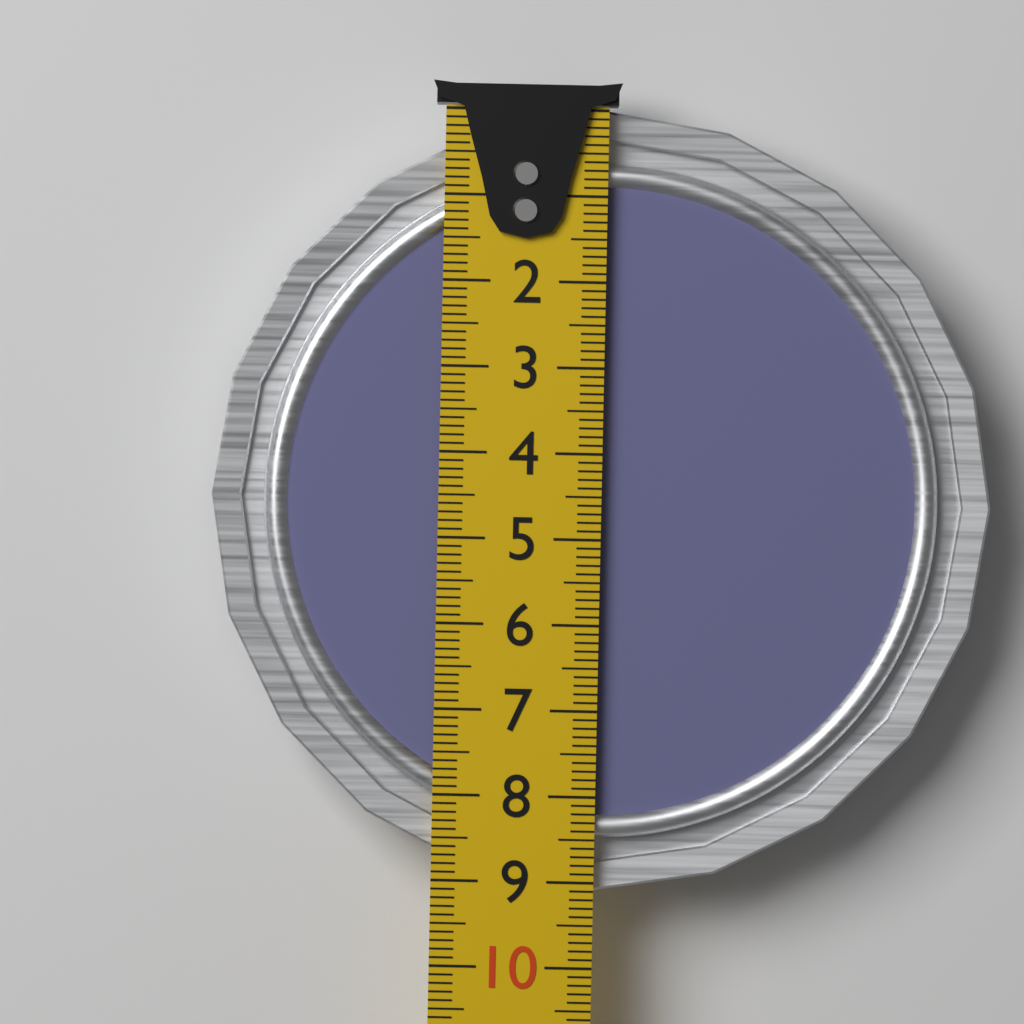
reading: 9.1 cm
